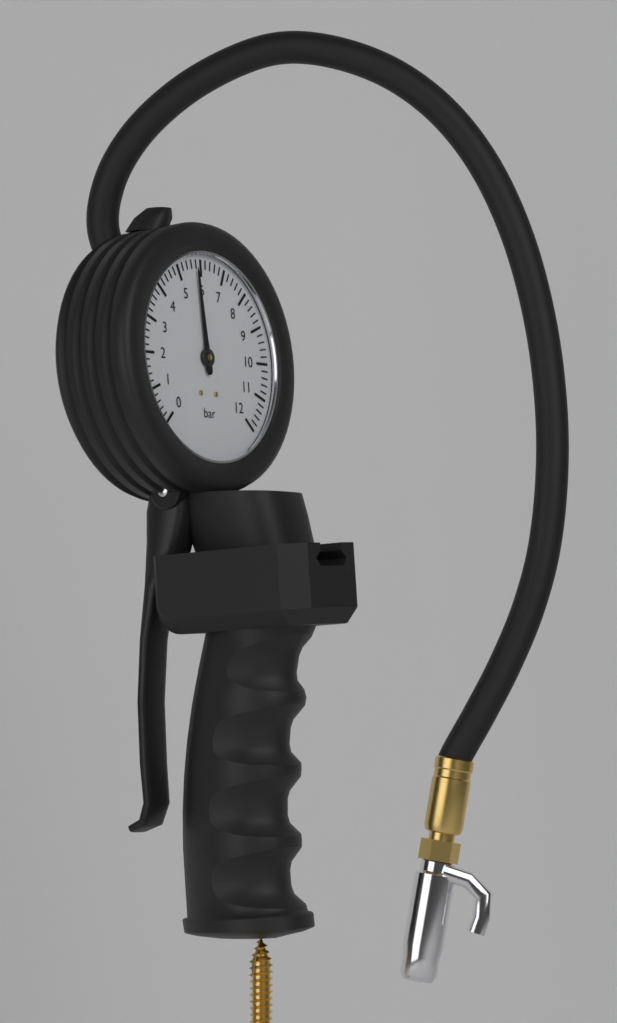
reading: 5.8 bar
